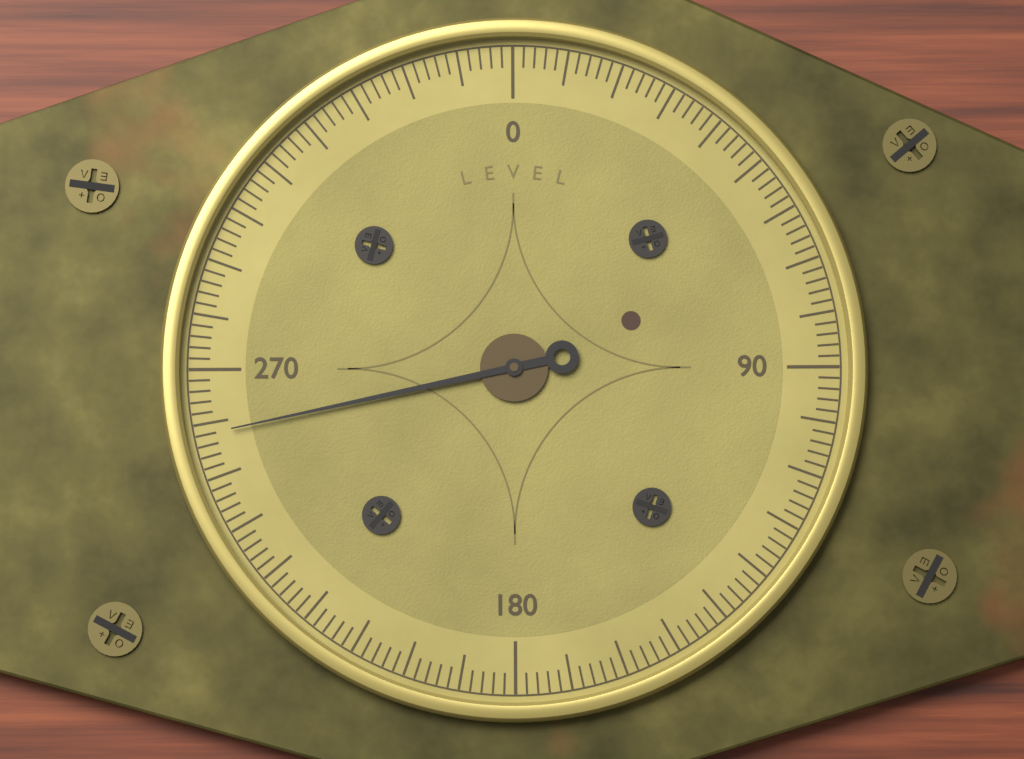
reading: 258 (no unit)
